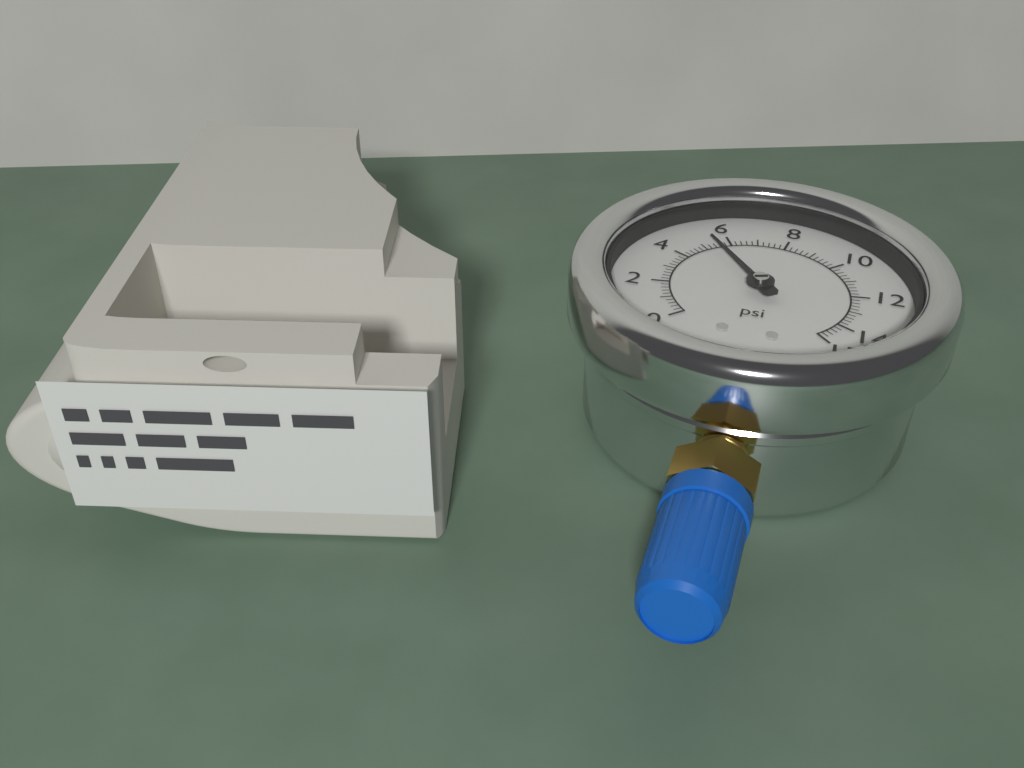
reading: 5.4 psi
